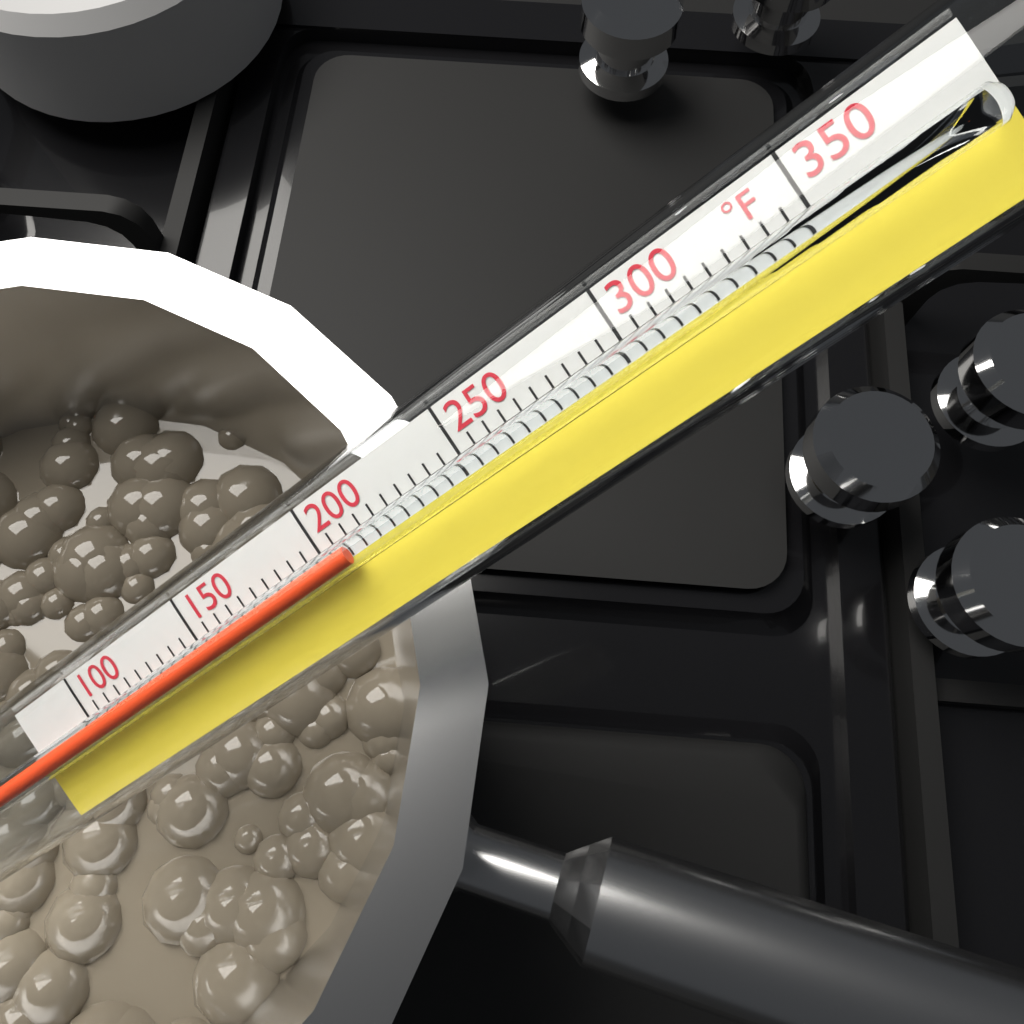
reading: 210 °F
